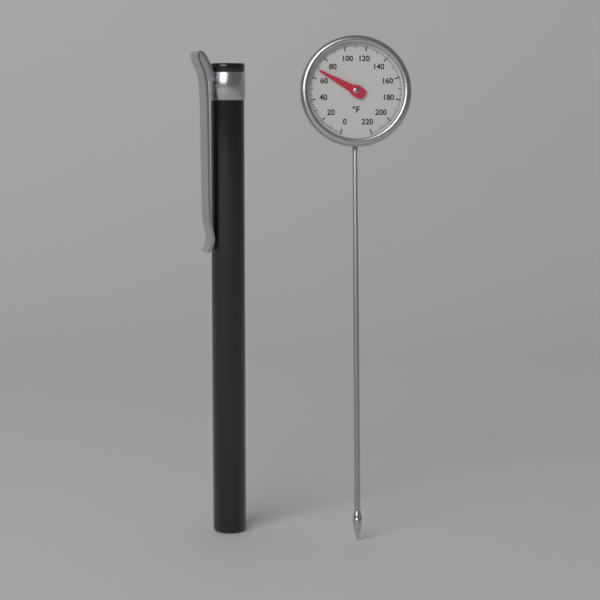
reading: 68 °F
